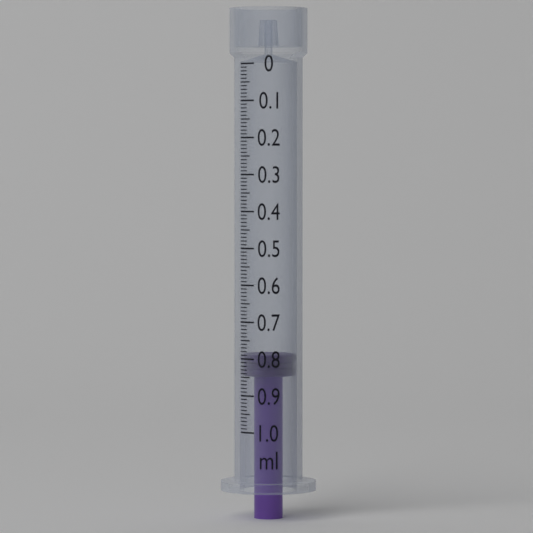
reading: 0.79 ml
